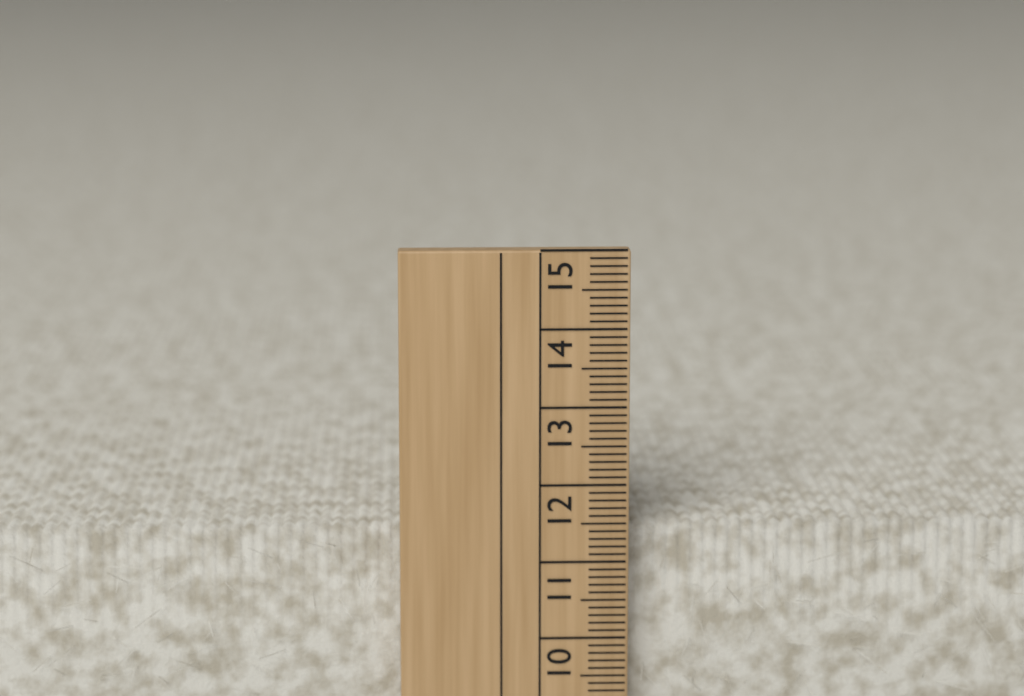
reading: 11.4 cm
